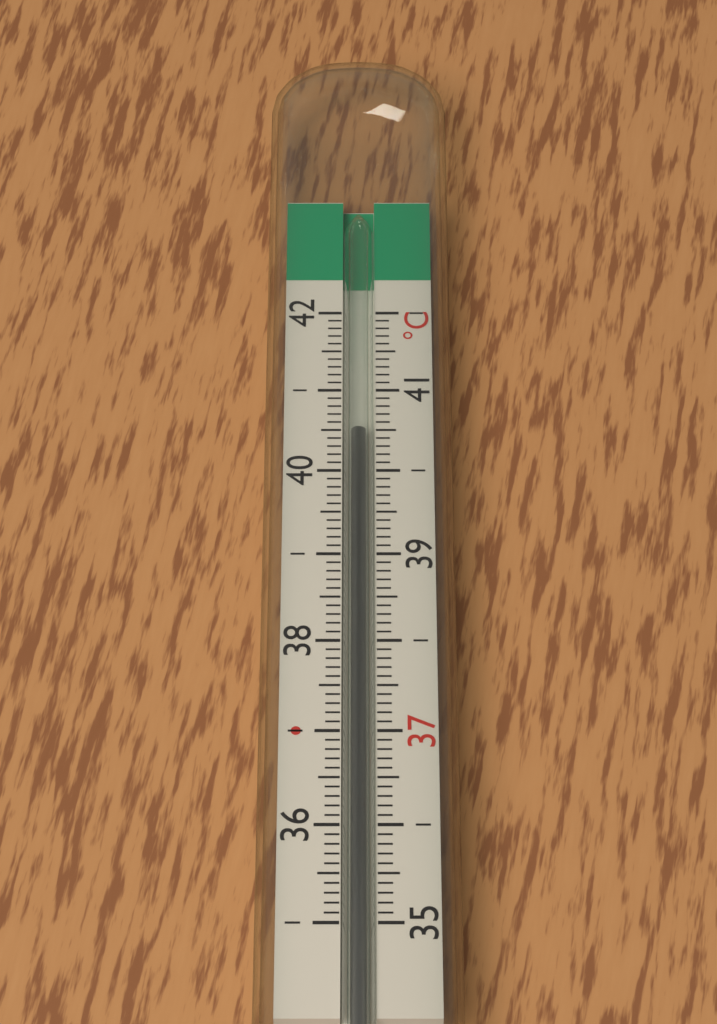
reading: 40.5 °C
